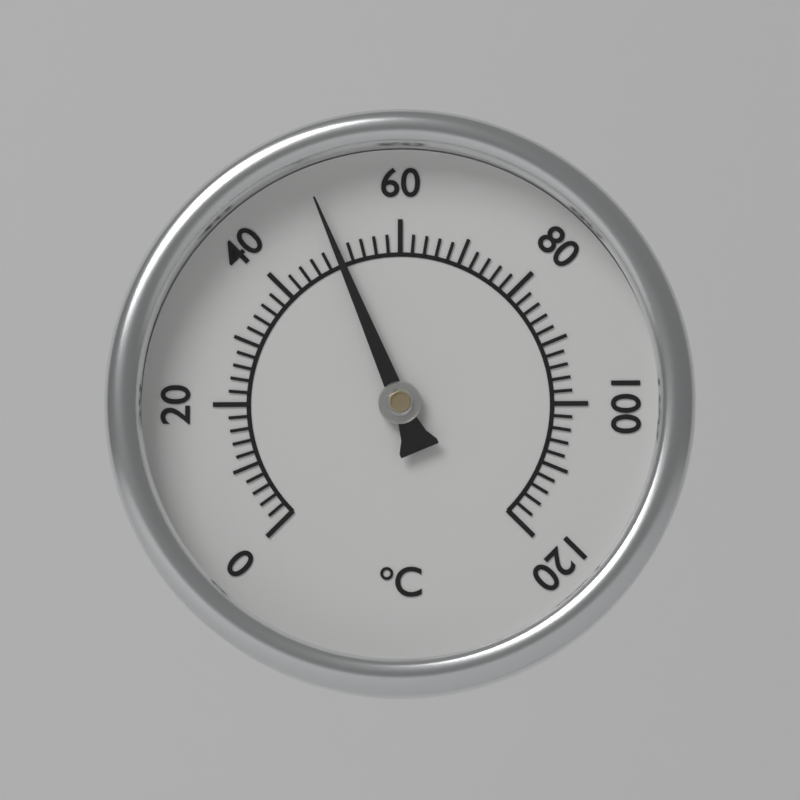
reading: 50 °C
